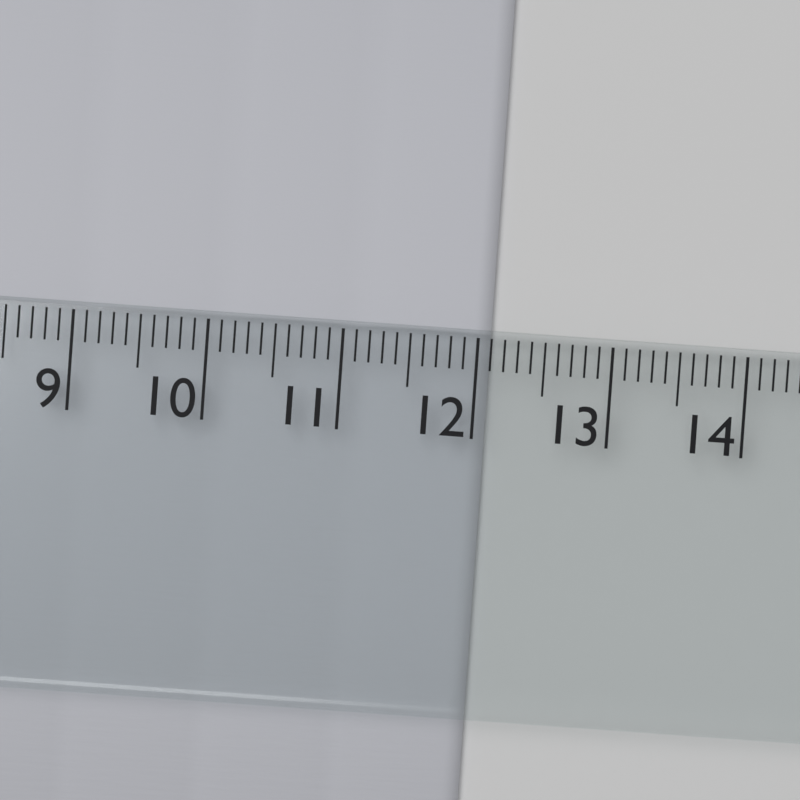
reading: 12.1 cm
